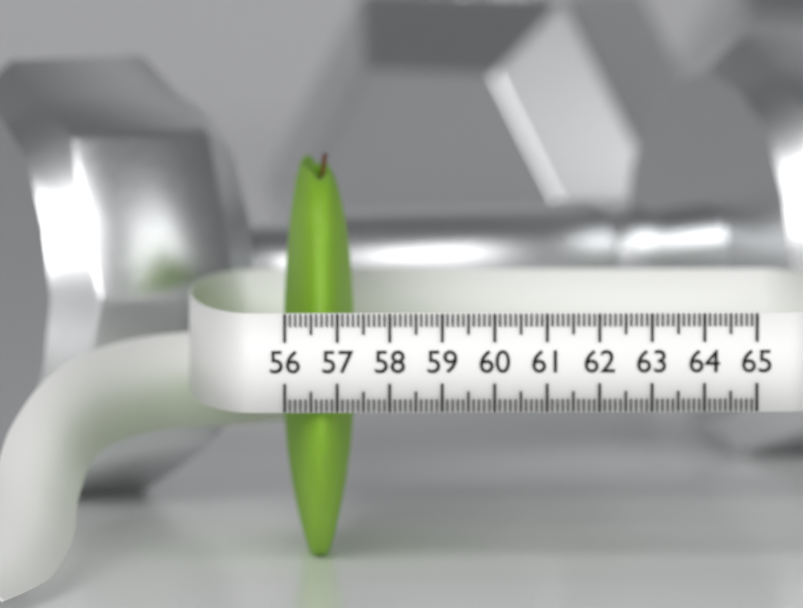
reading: 57.4 (no unit)
